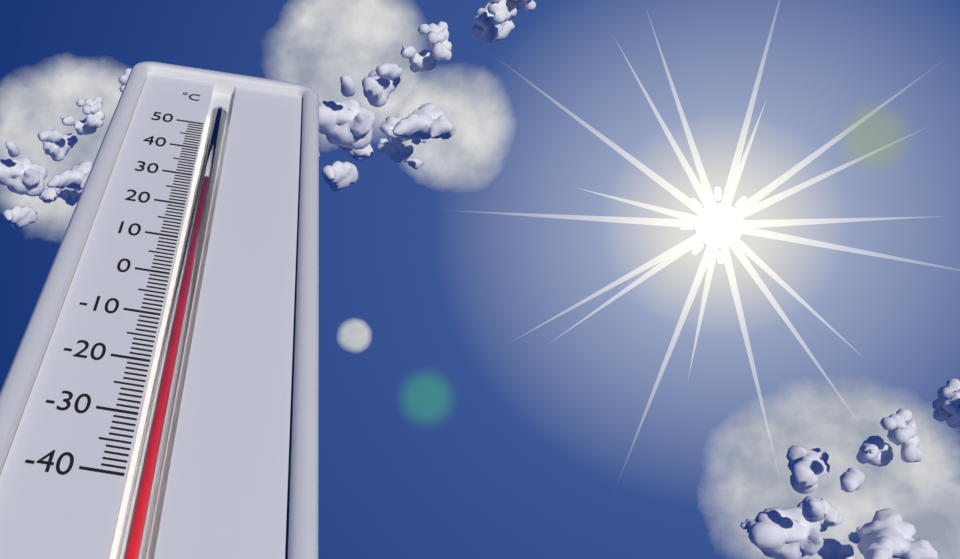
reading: 29 °C
